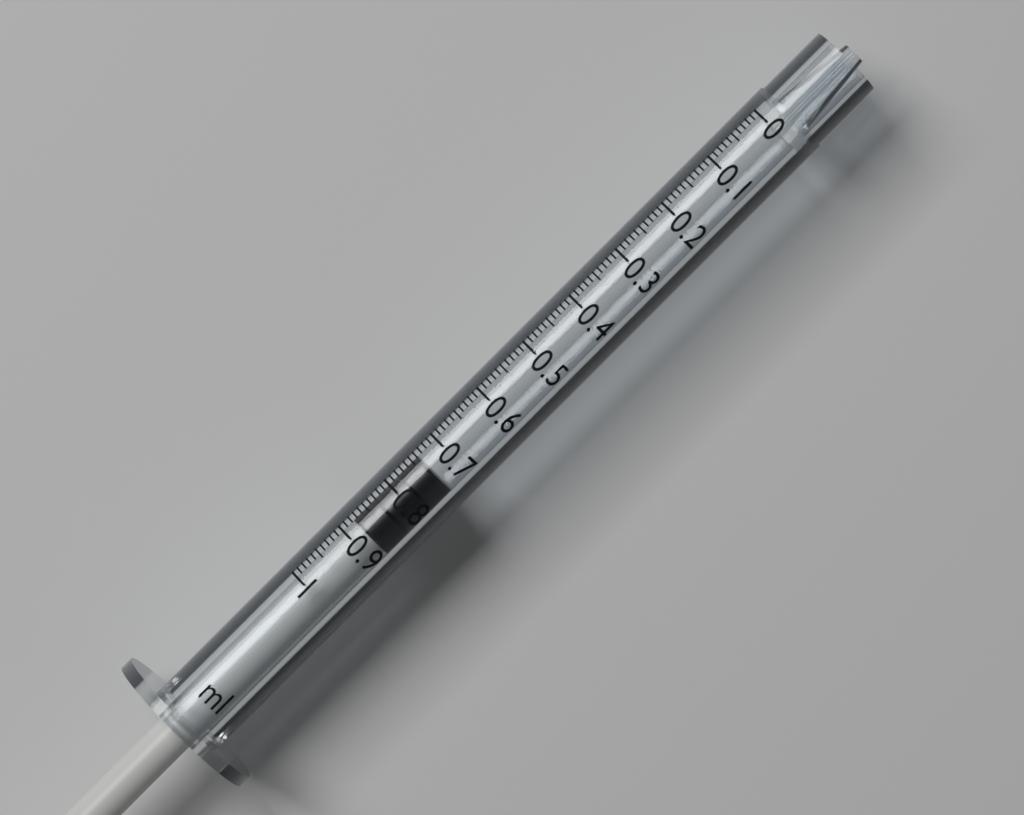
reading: 0.74 ml
